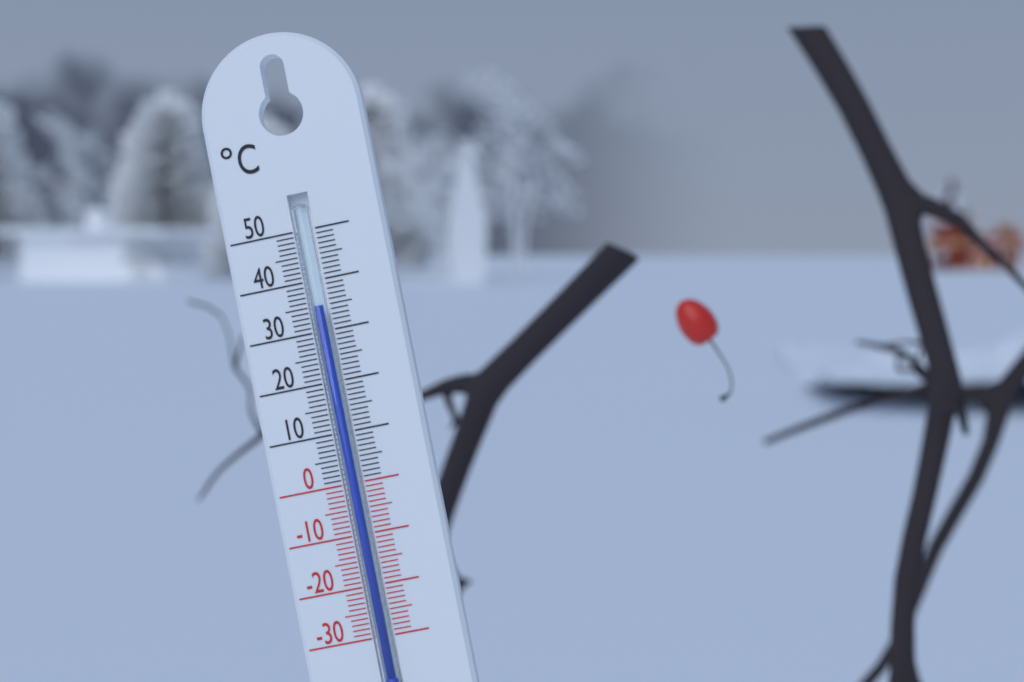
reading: 35 °C
